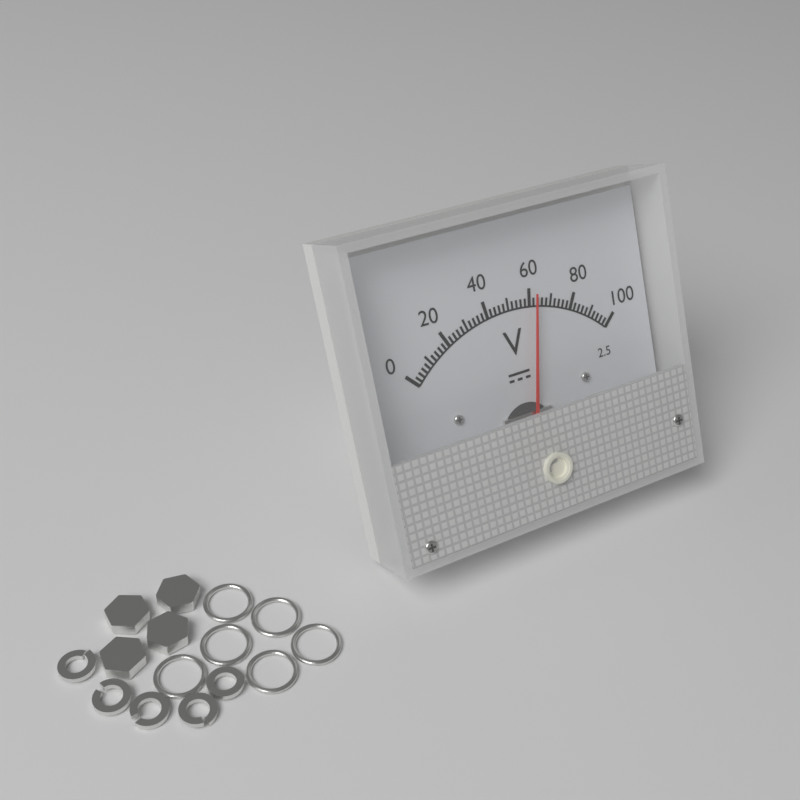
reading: 62 V
